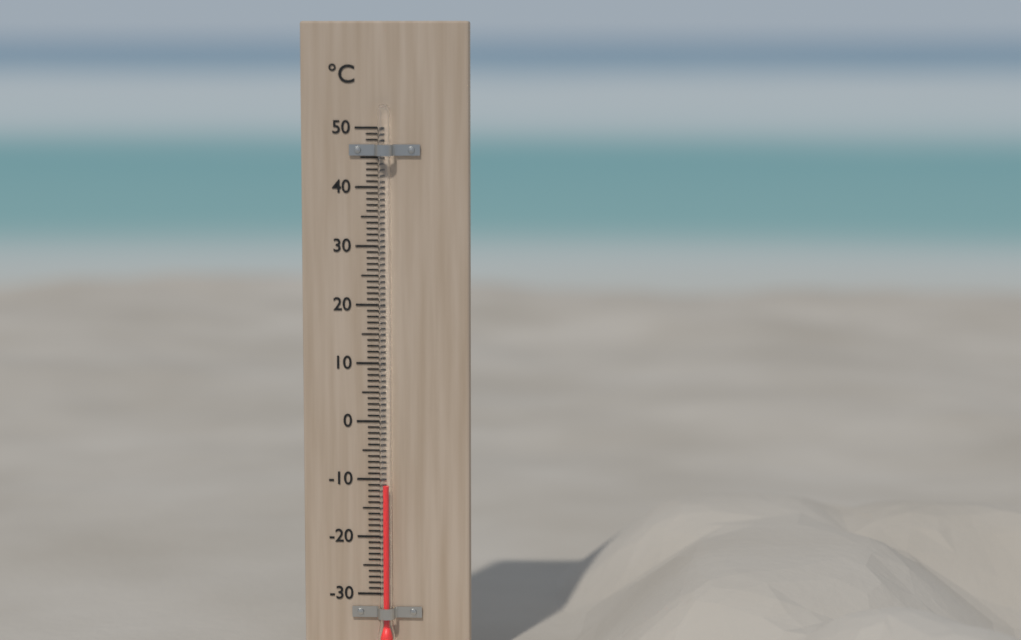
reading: -11 °C
